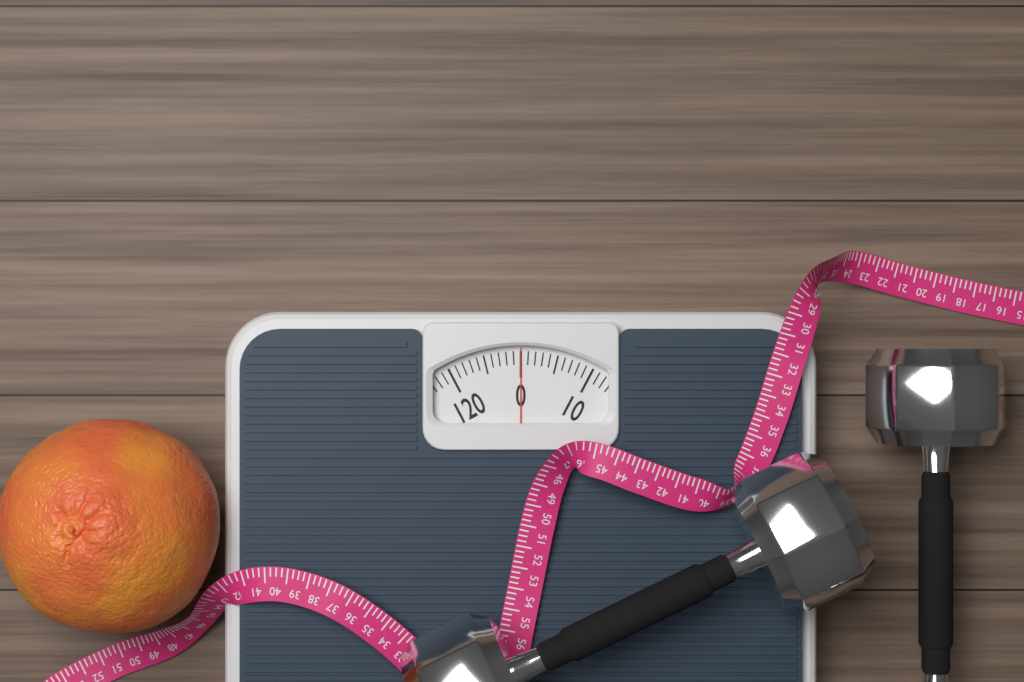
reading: 0 (no unit)
